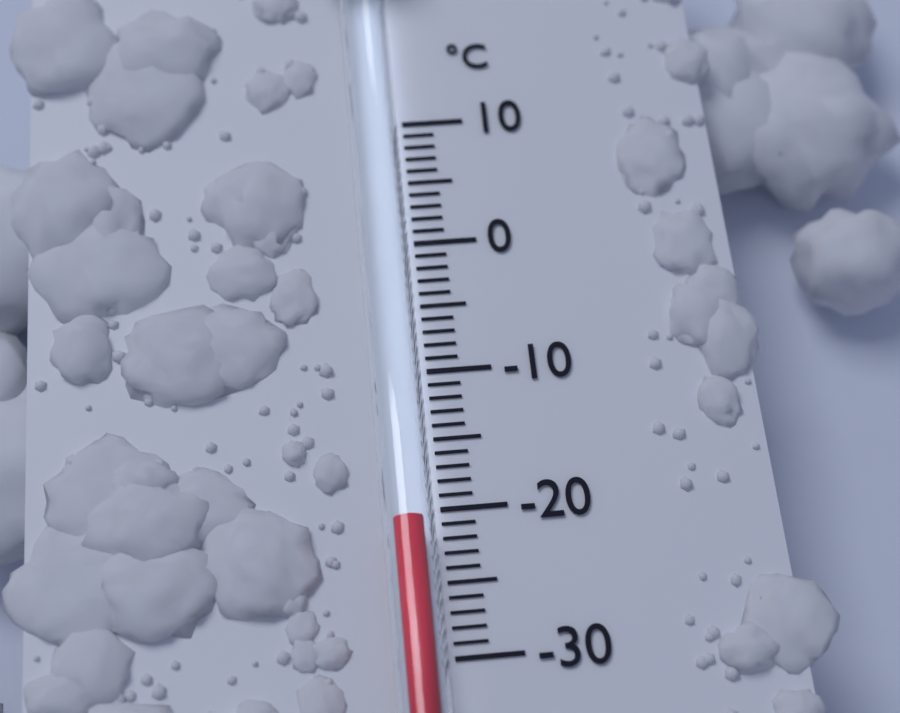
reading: -21 °C
